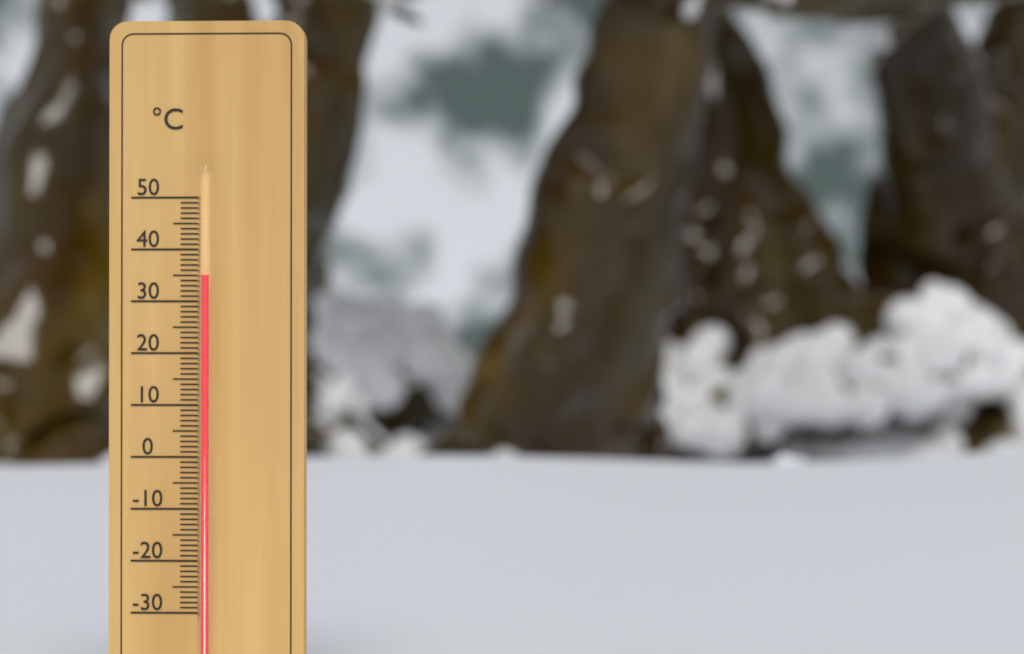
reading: 35 °C
